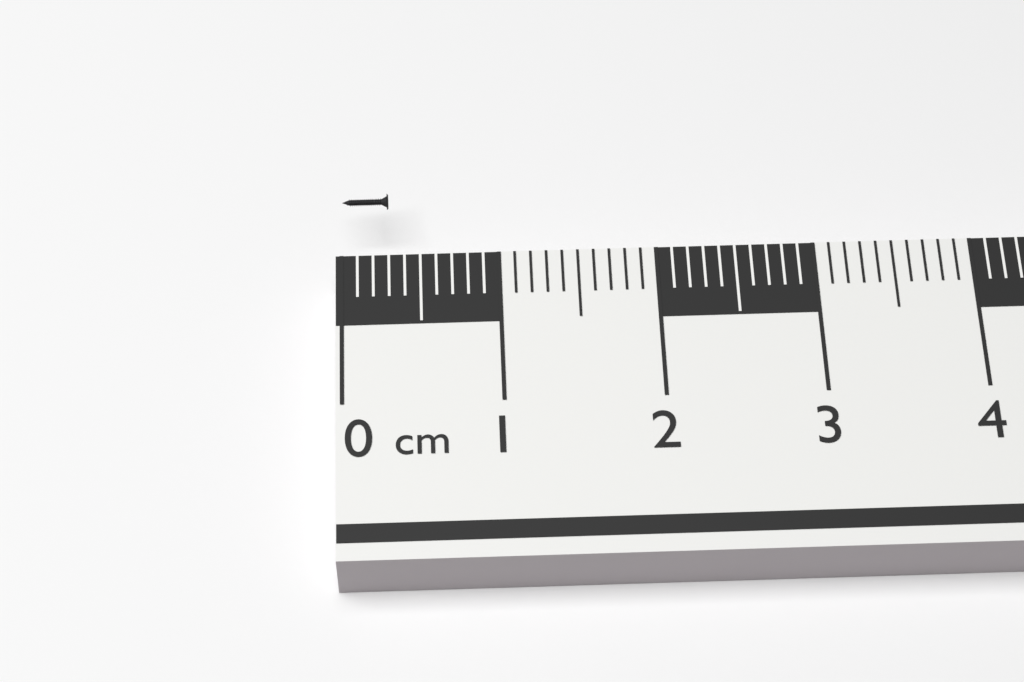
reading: 0.3 cm
